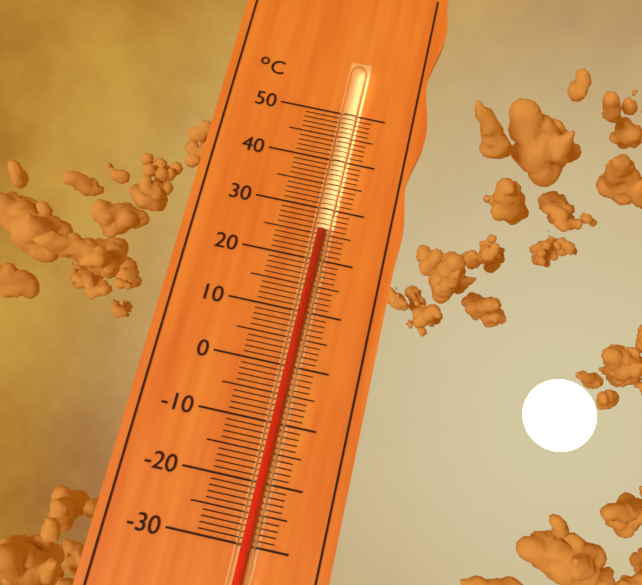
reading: 25 °C
